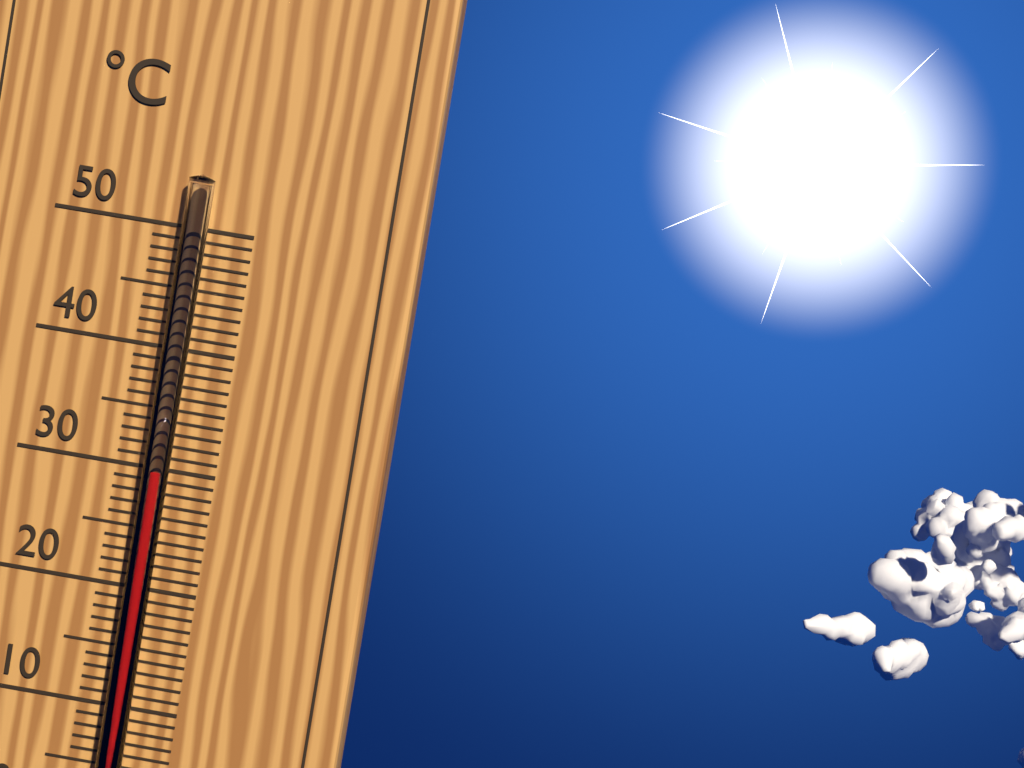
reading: 30 °C
